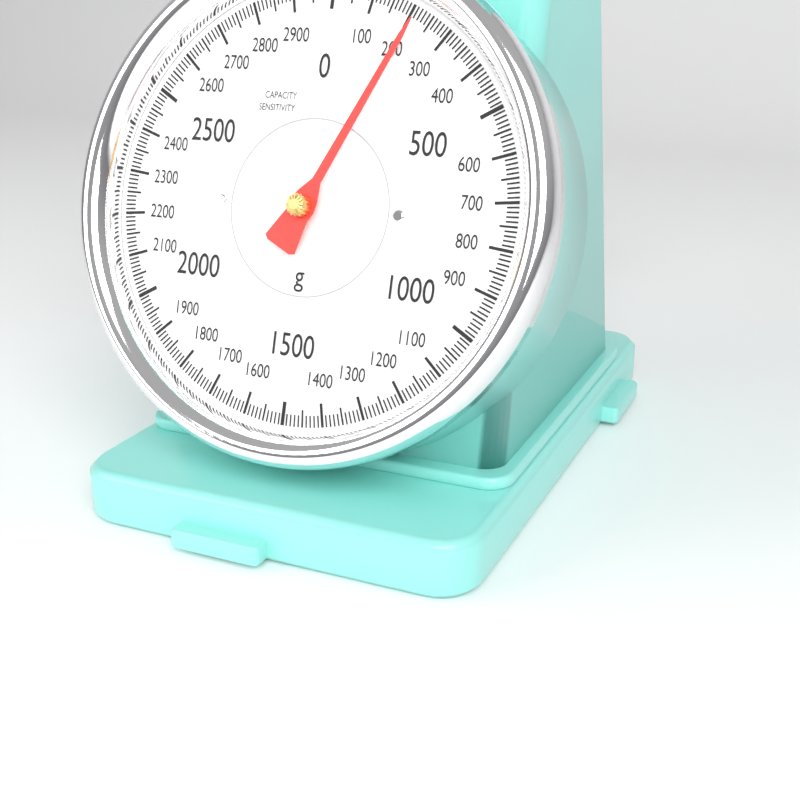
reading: 220 g
